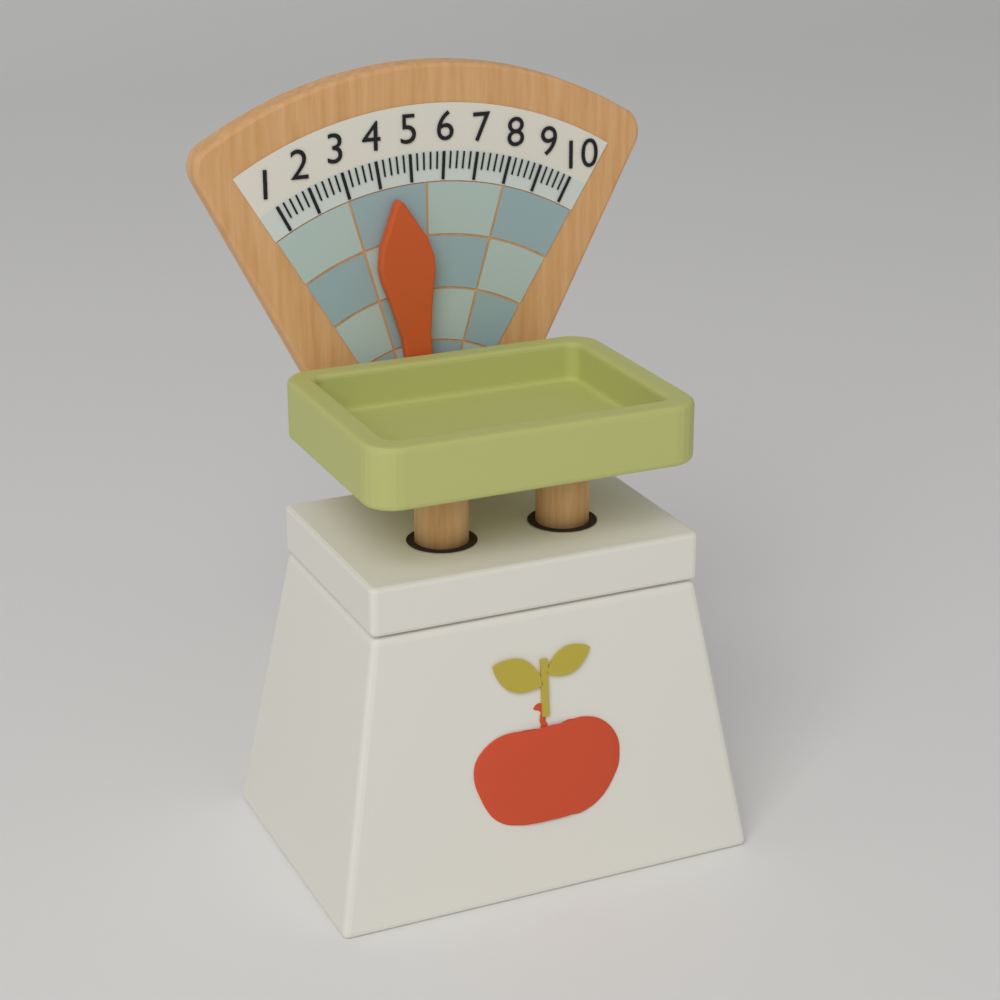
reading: 4.4 (no unit)
